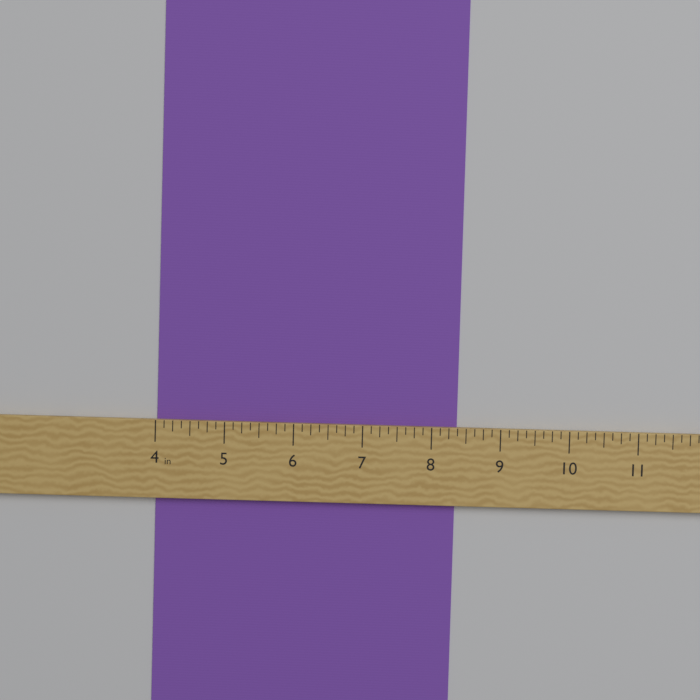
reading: 8.375 in
